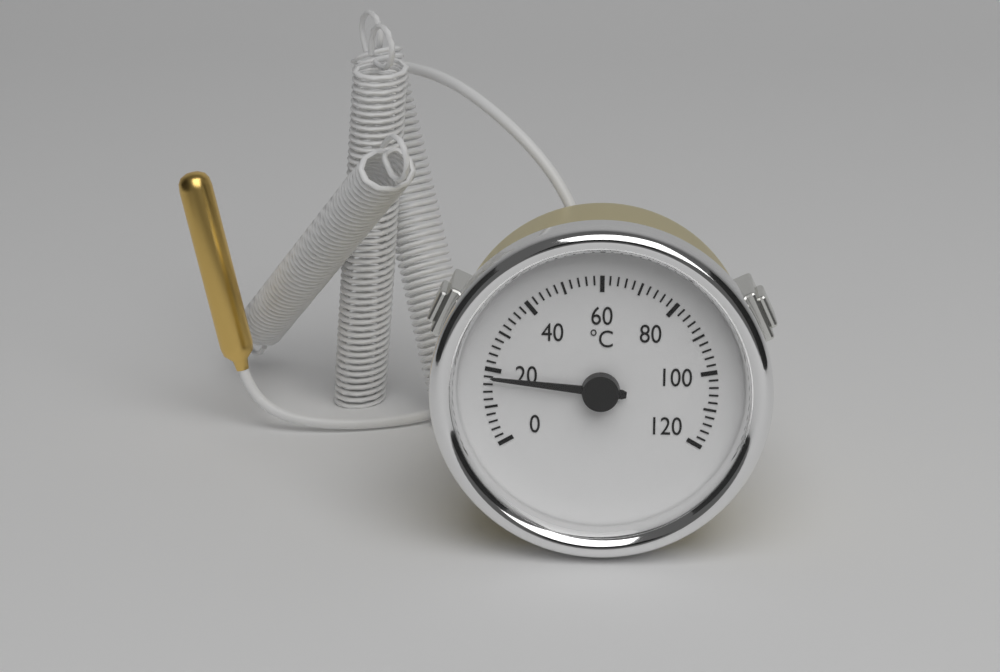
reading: 18 °C
